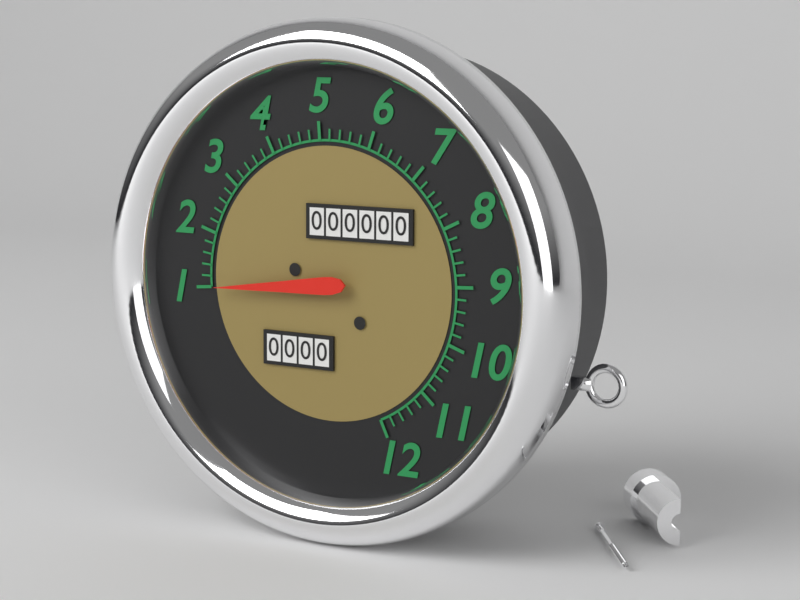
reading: 1.0 (no unit)
